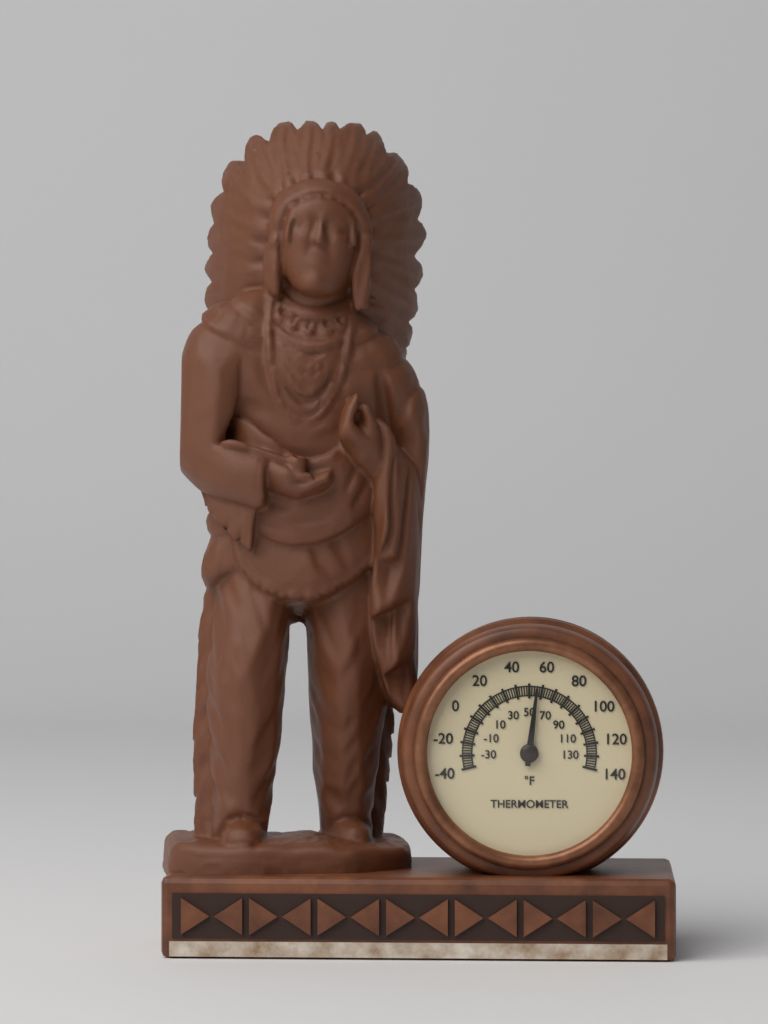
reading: 56 °F
